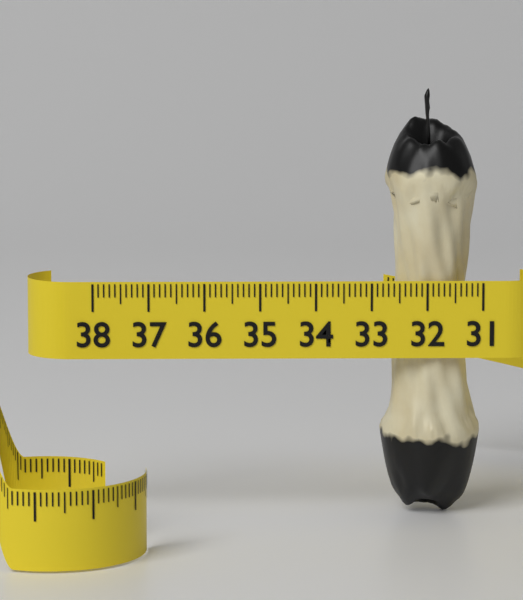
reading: 32.8 (no unit)
